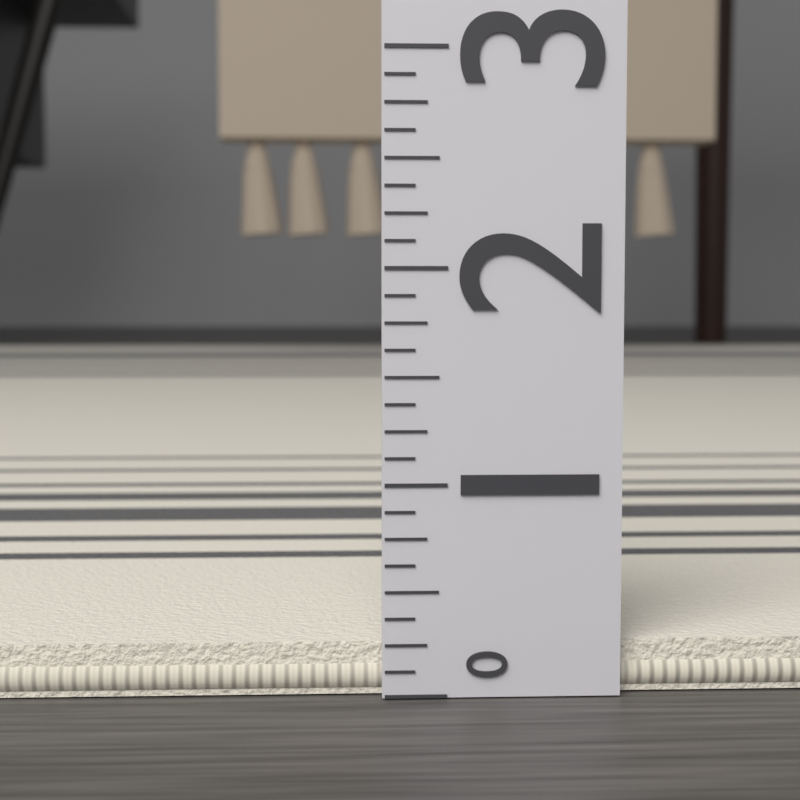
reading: 0.250 (no unit)
